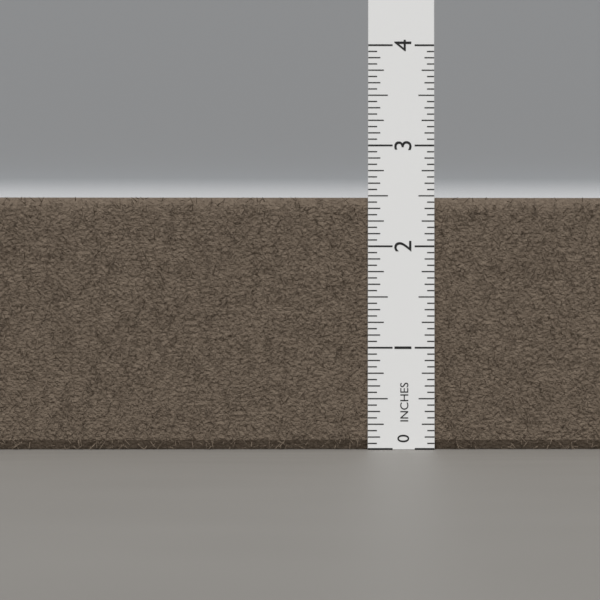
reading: 2.5000 in
